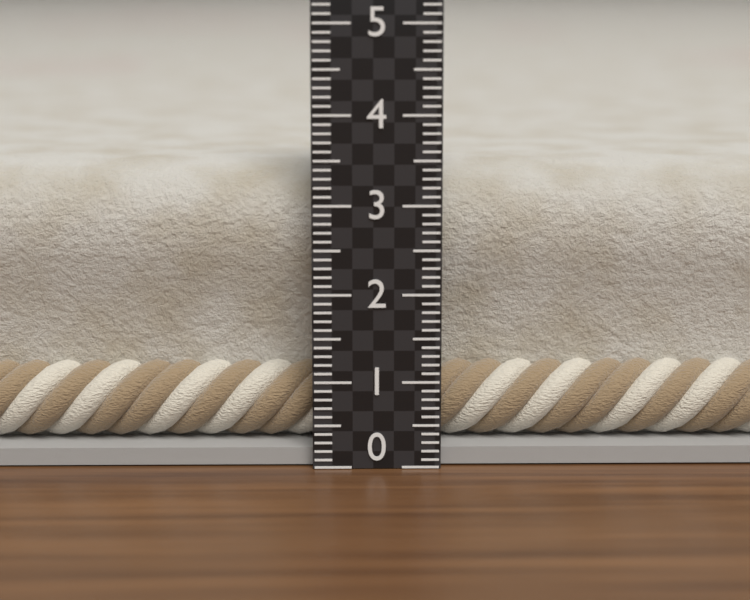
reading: 3.4 (no unit)
